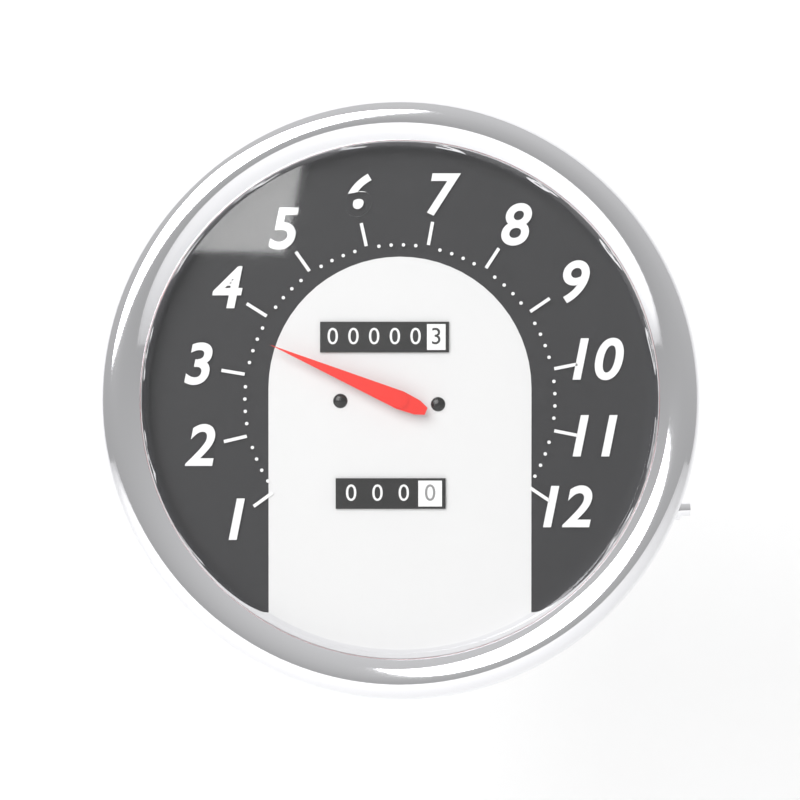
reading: 3.6 (no unit)
